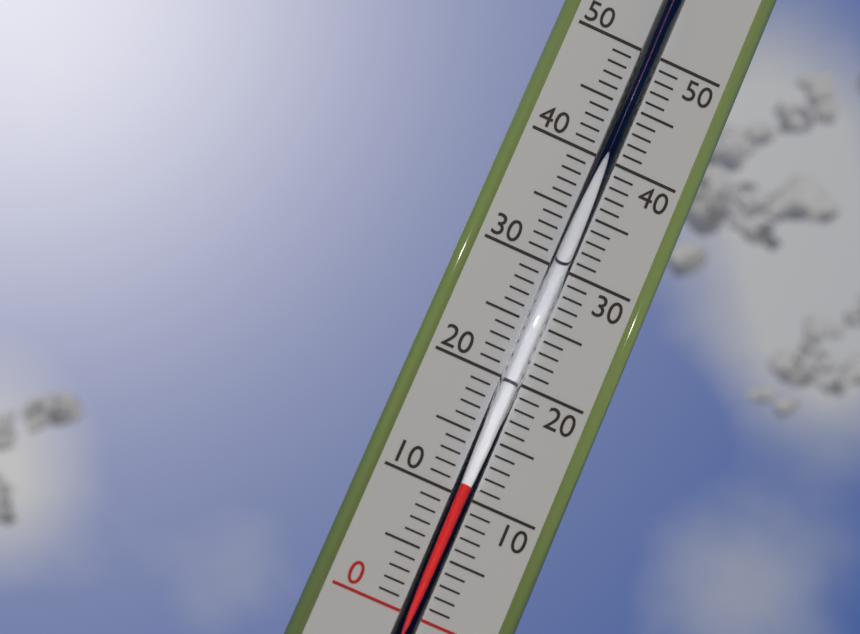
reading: 11 (no unit)
